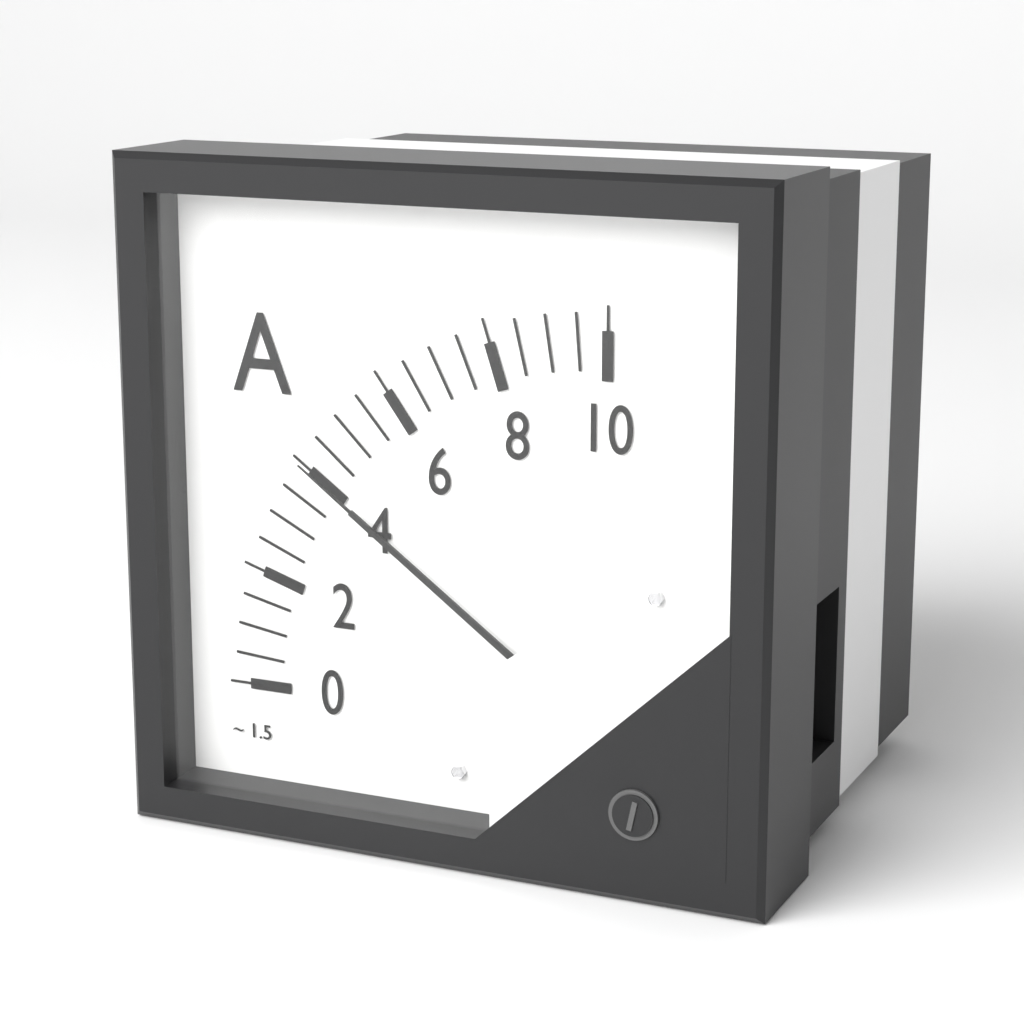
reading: 4.0 A
